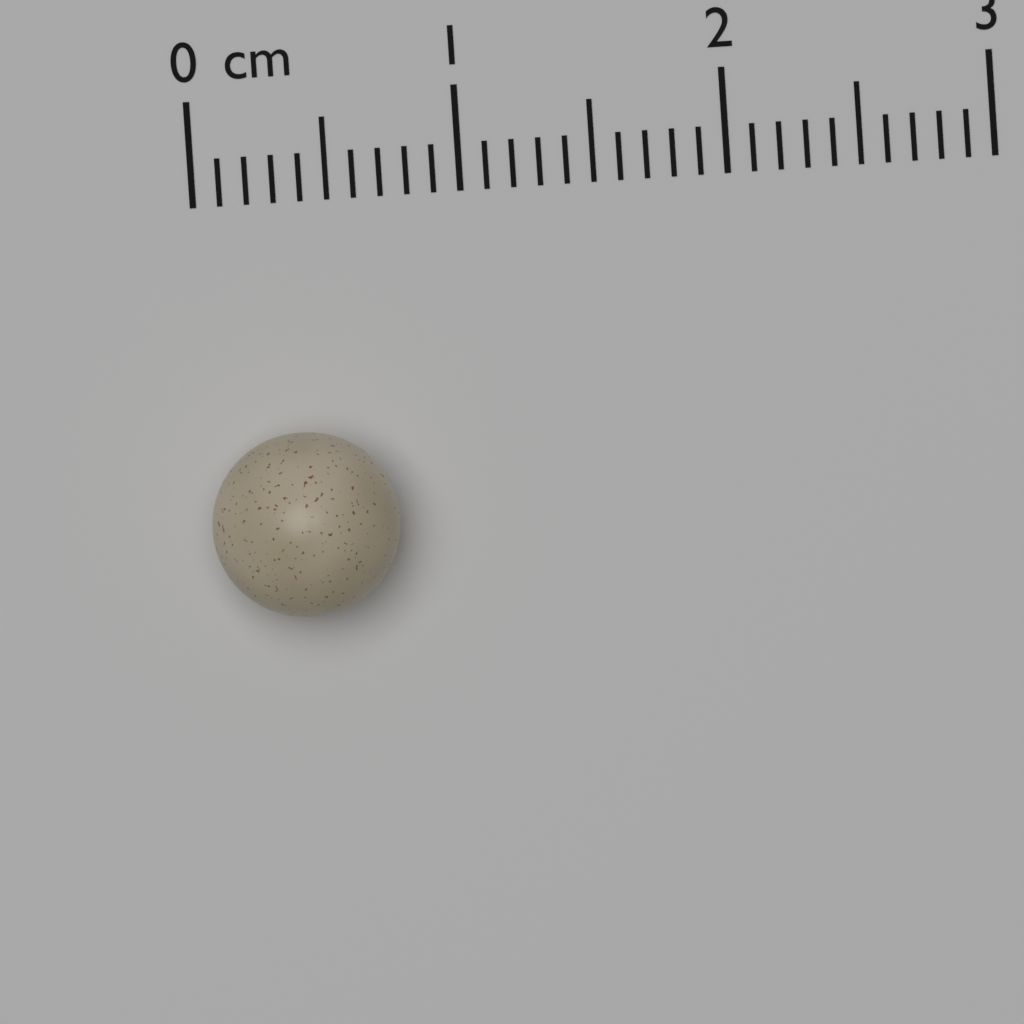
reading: 0.7 cm
